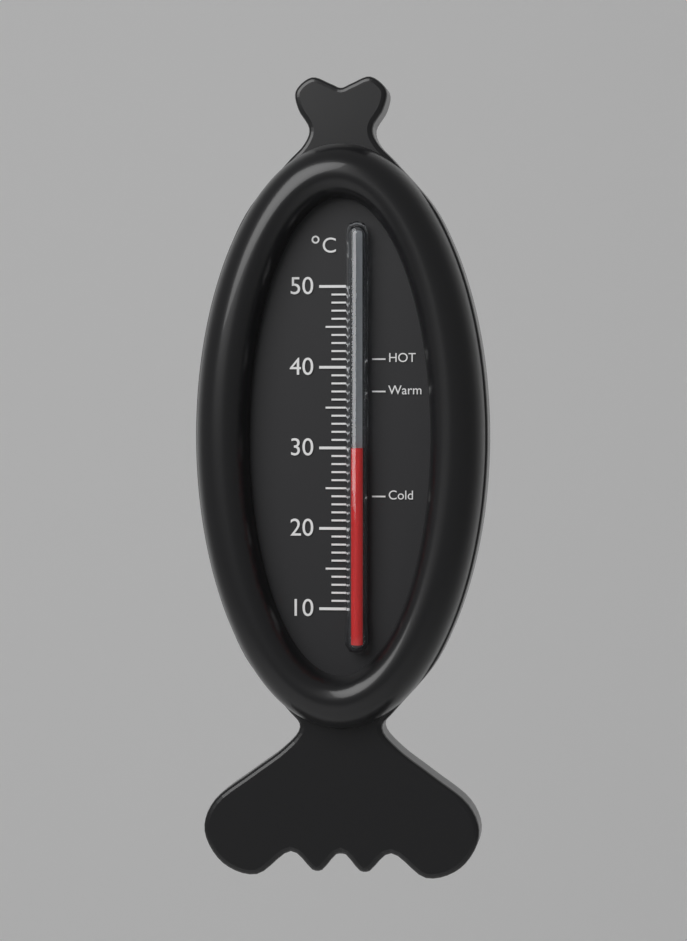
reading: 30 °C
